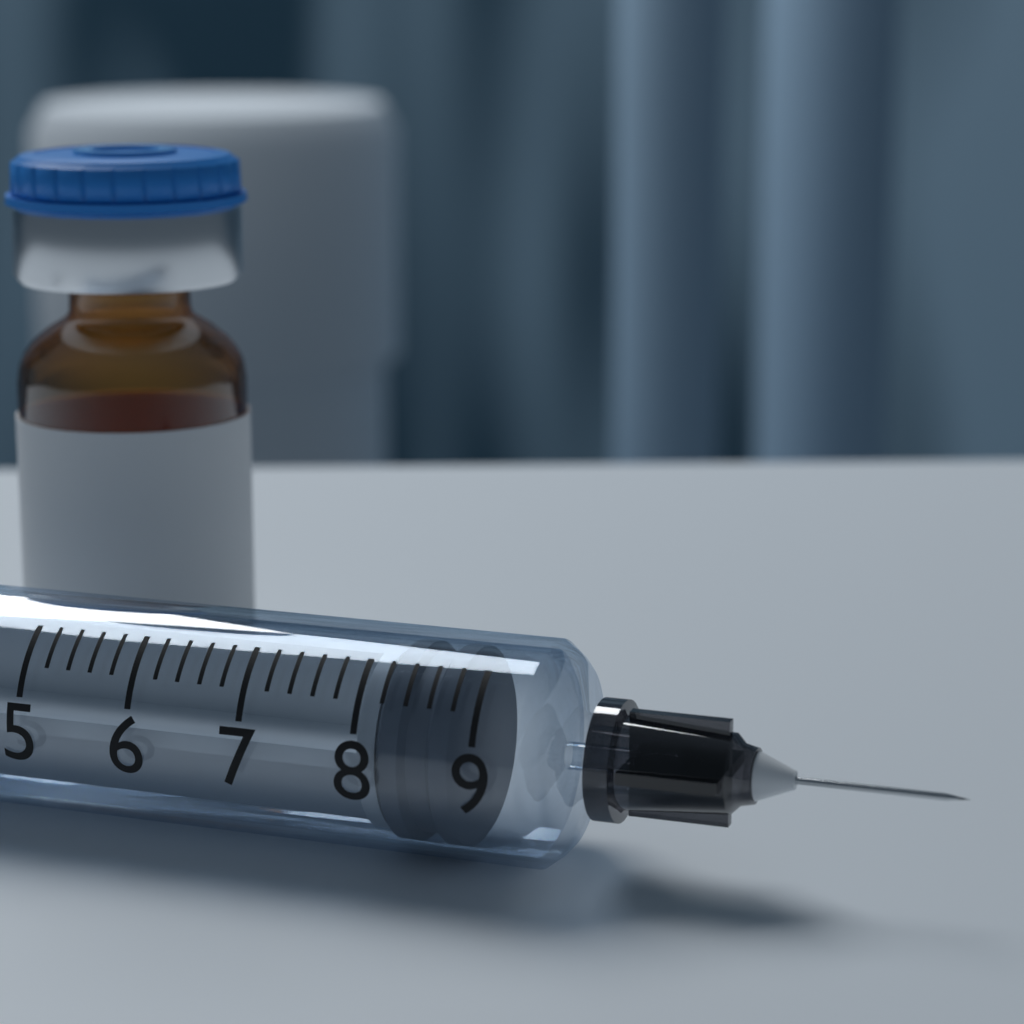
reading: 8.8 (no unit)
